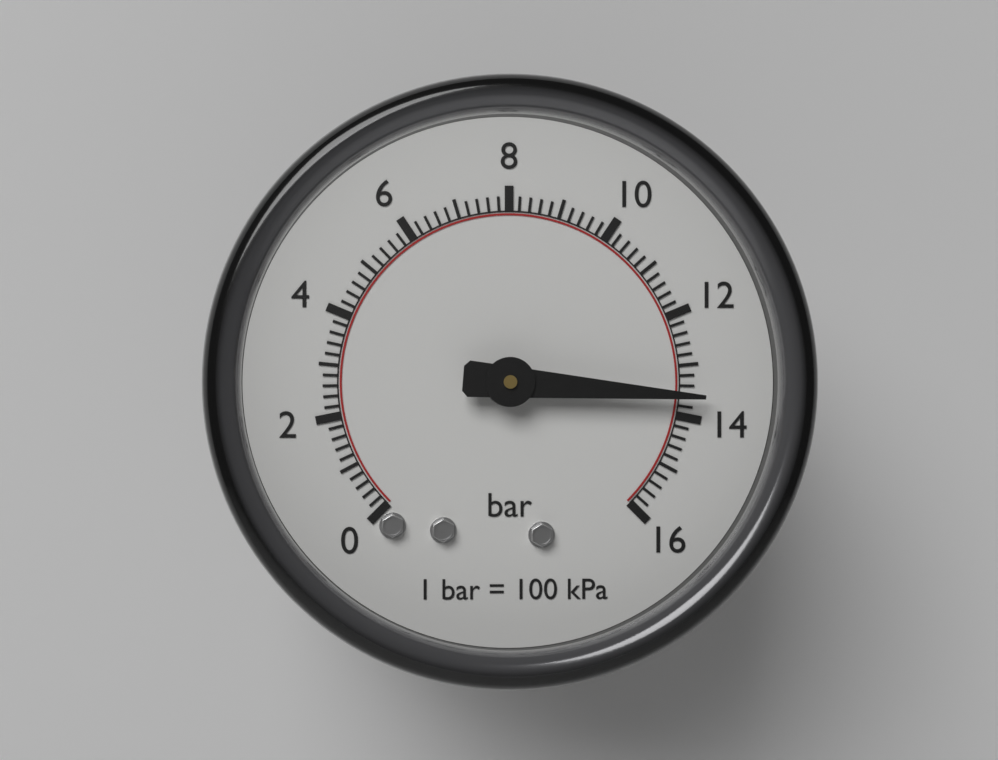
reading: 13.6 bar
